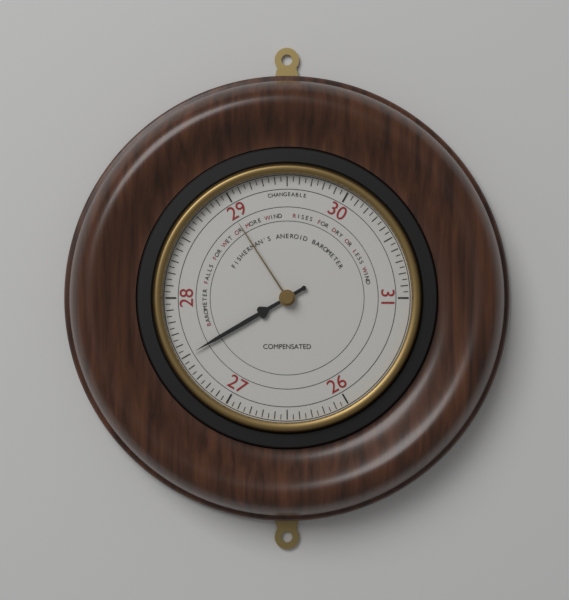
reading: 27.50 (no unit)
